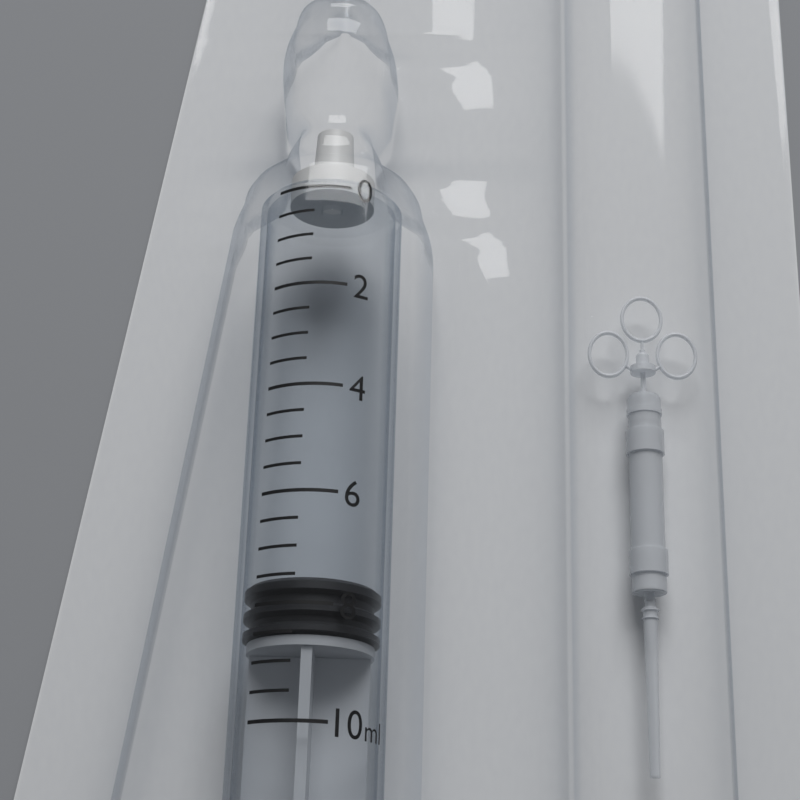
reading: 7.5 ml
